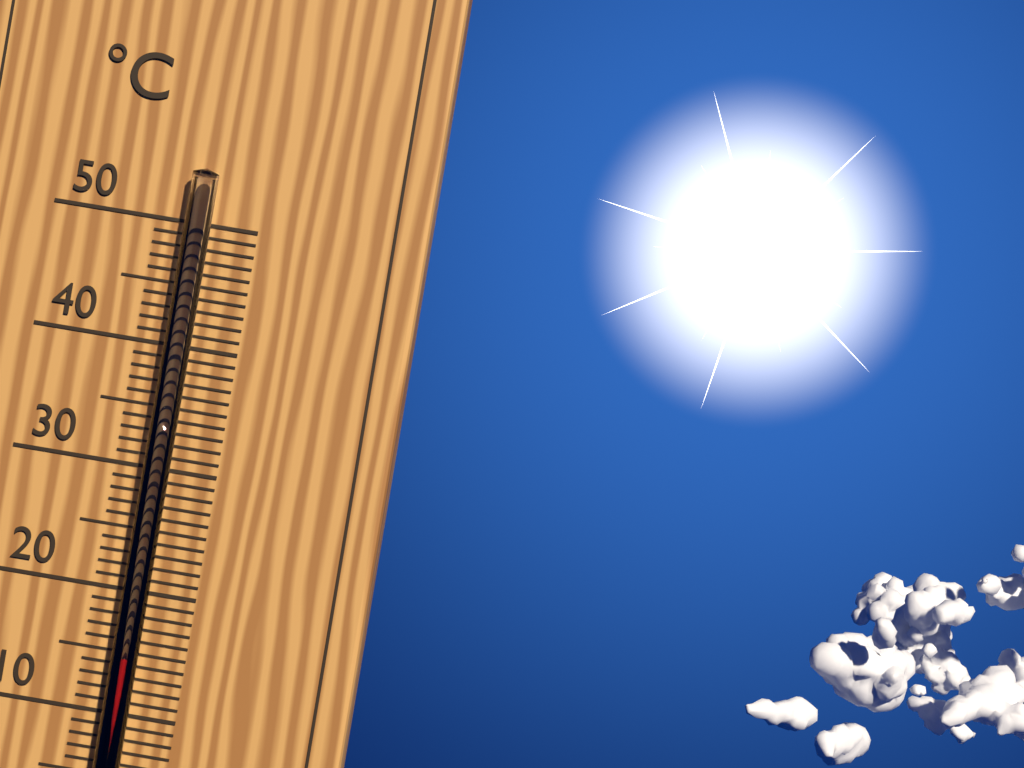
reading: 15 °C
